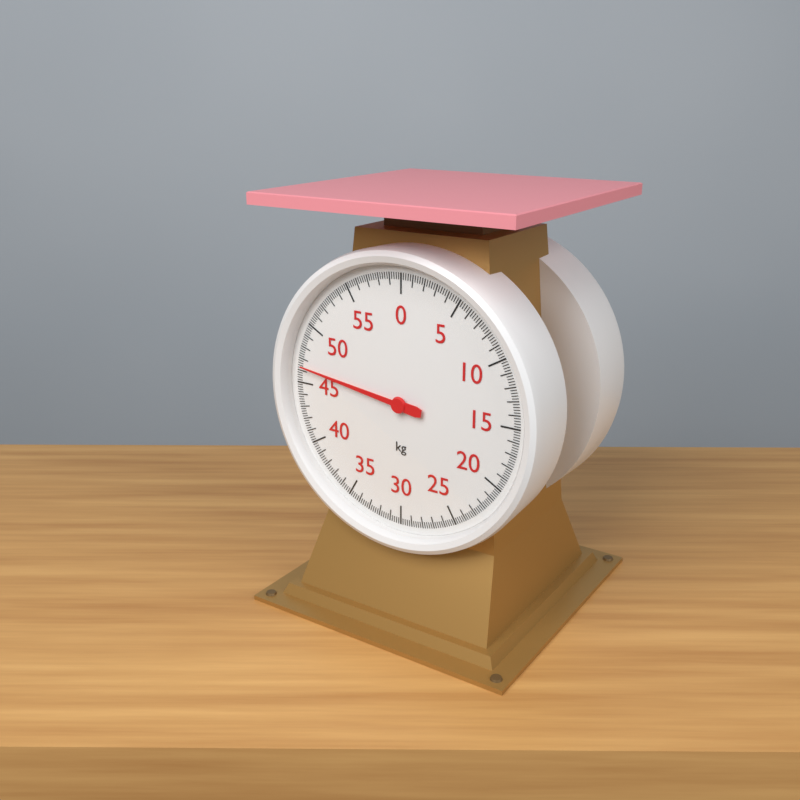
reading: 46.4 kg
